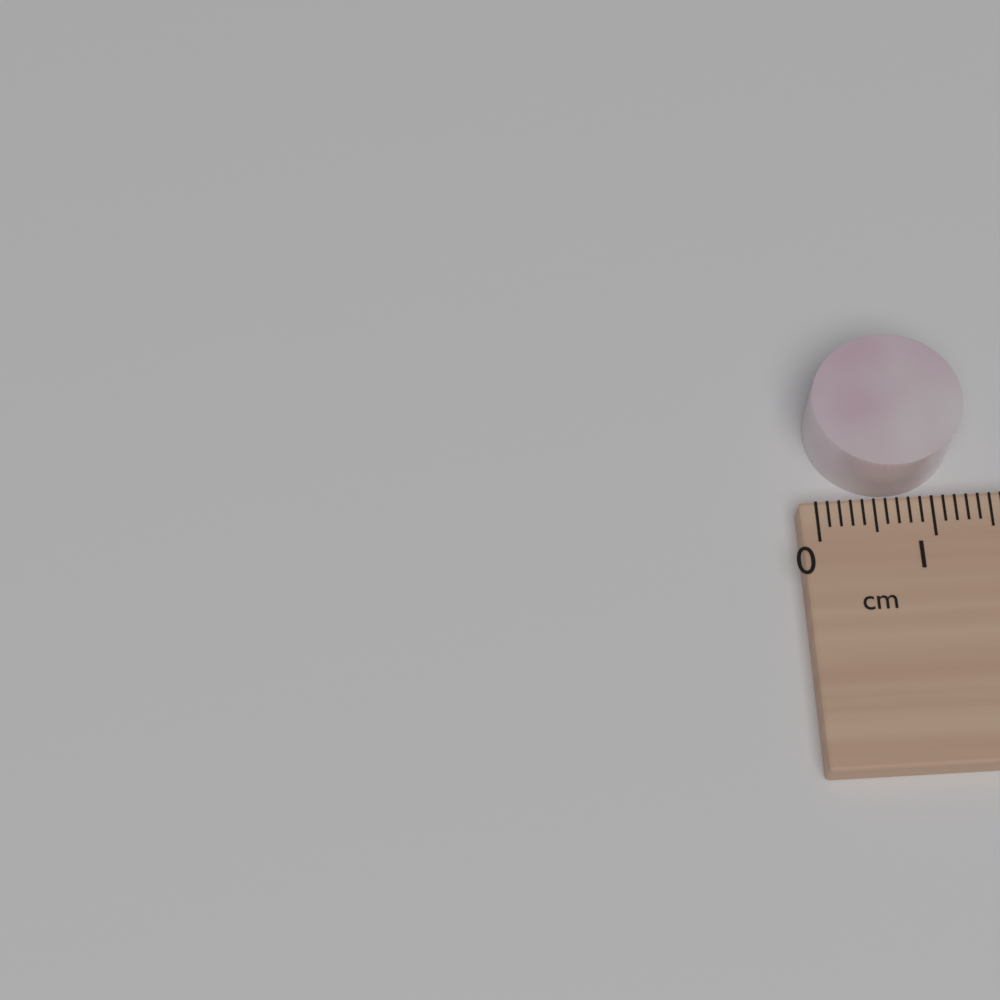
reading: 1.3 cm
